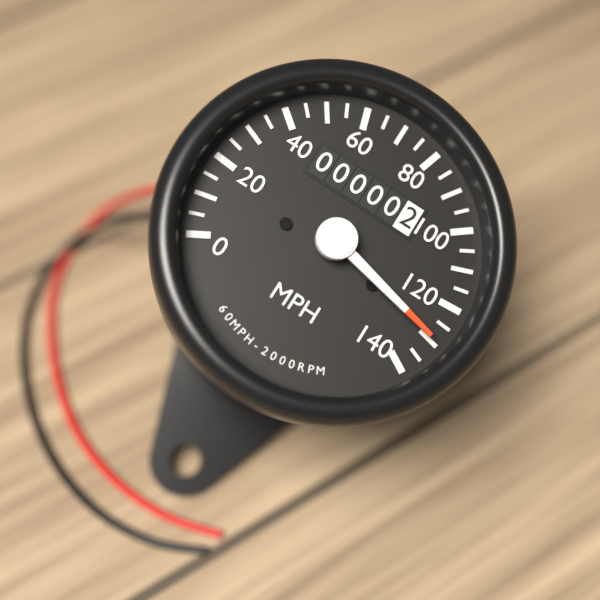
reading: 130 MPH
